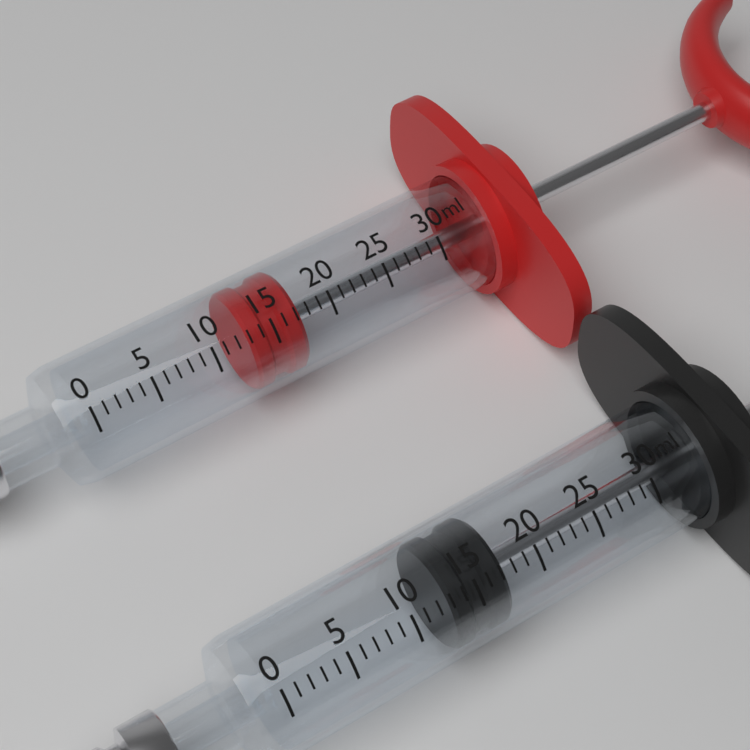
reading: 13 ml
